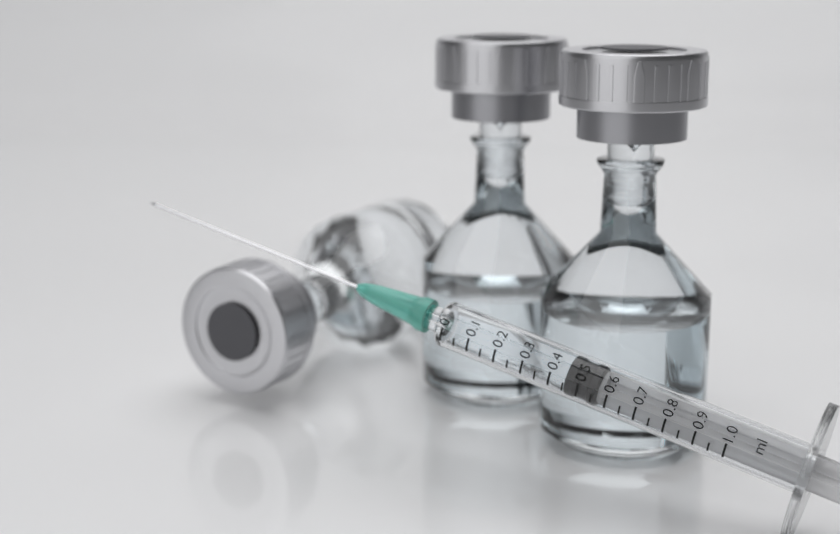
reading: 0.45 ml
